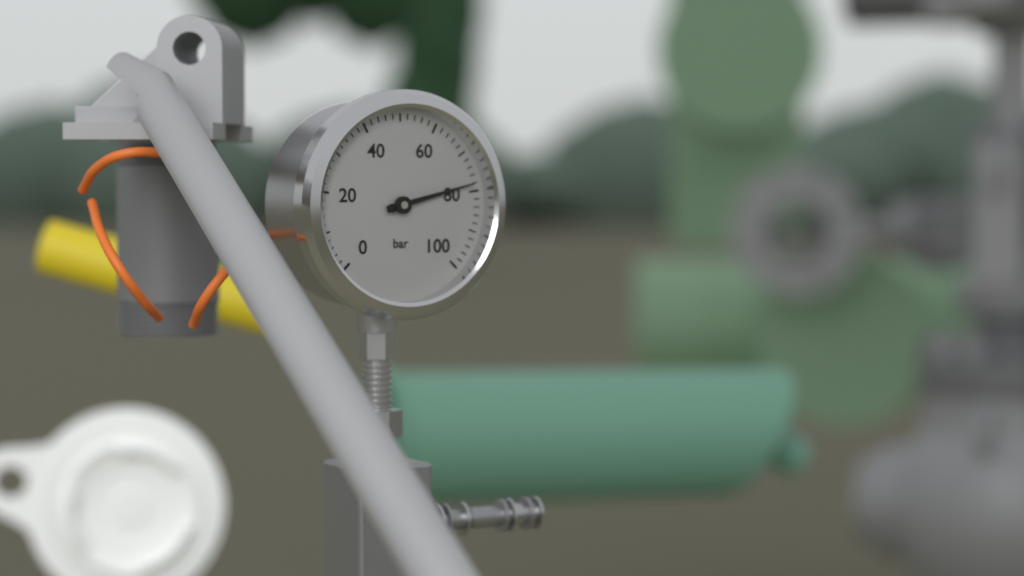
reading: 78 bar
